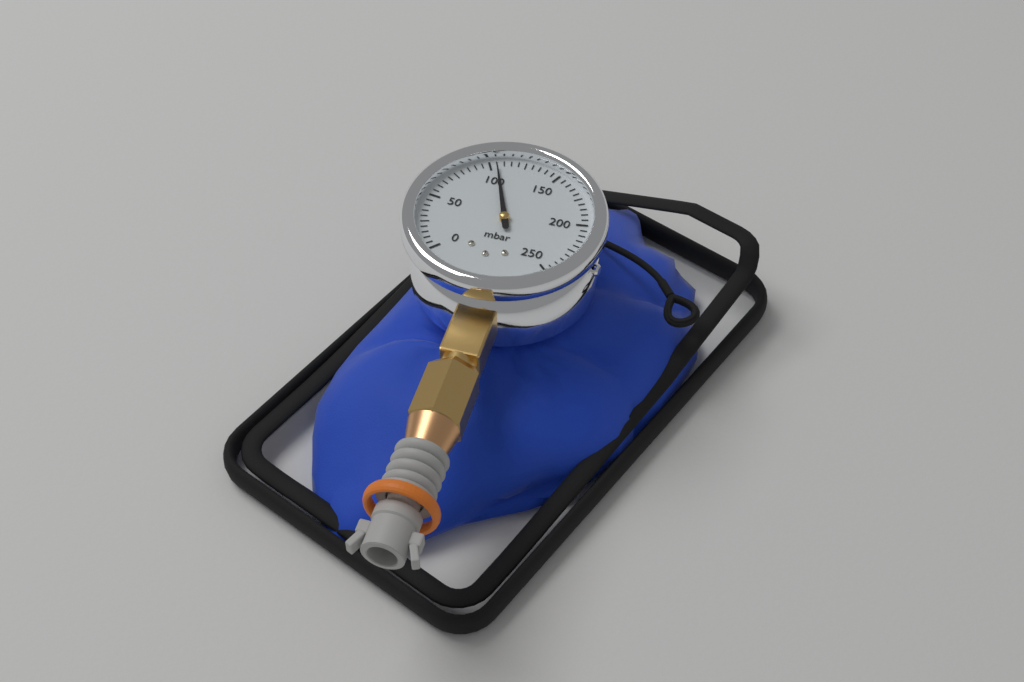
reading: 105 mbar
